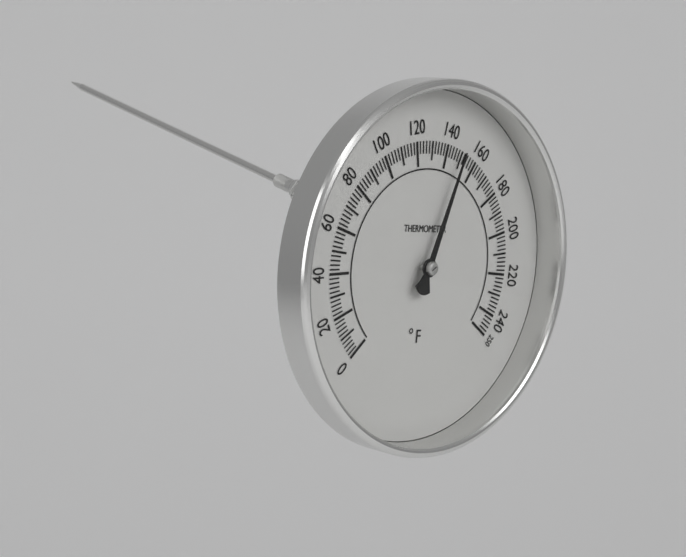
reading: 148 °F
